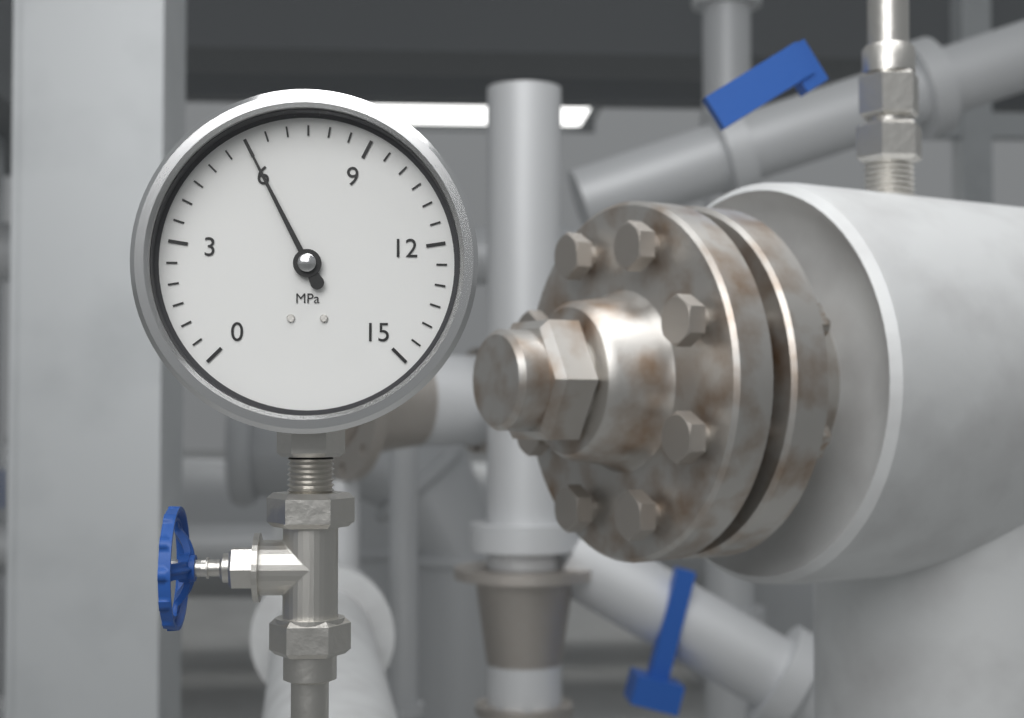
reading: 6.0 MPa
